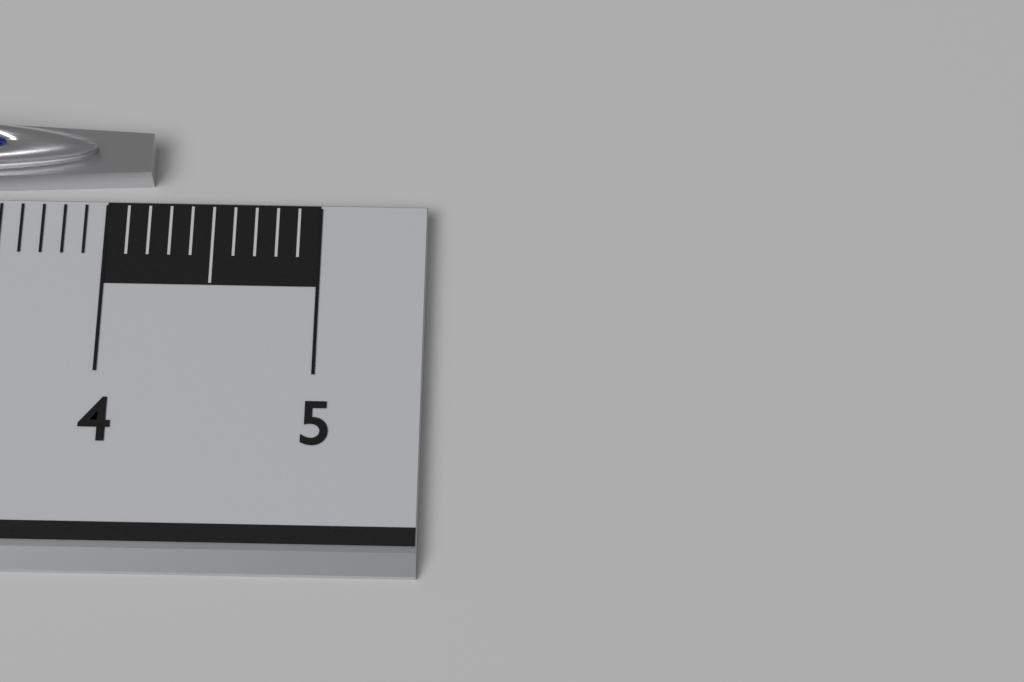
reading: 4.2 cm
